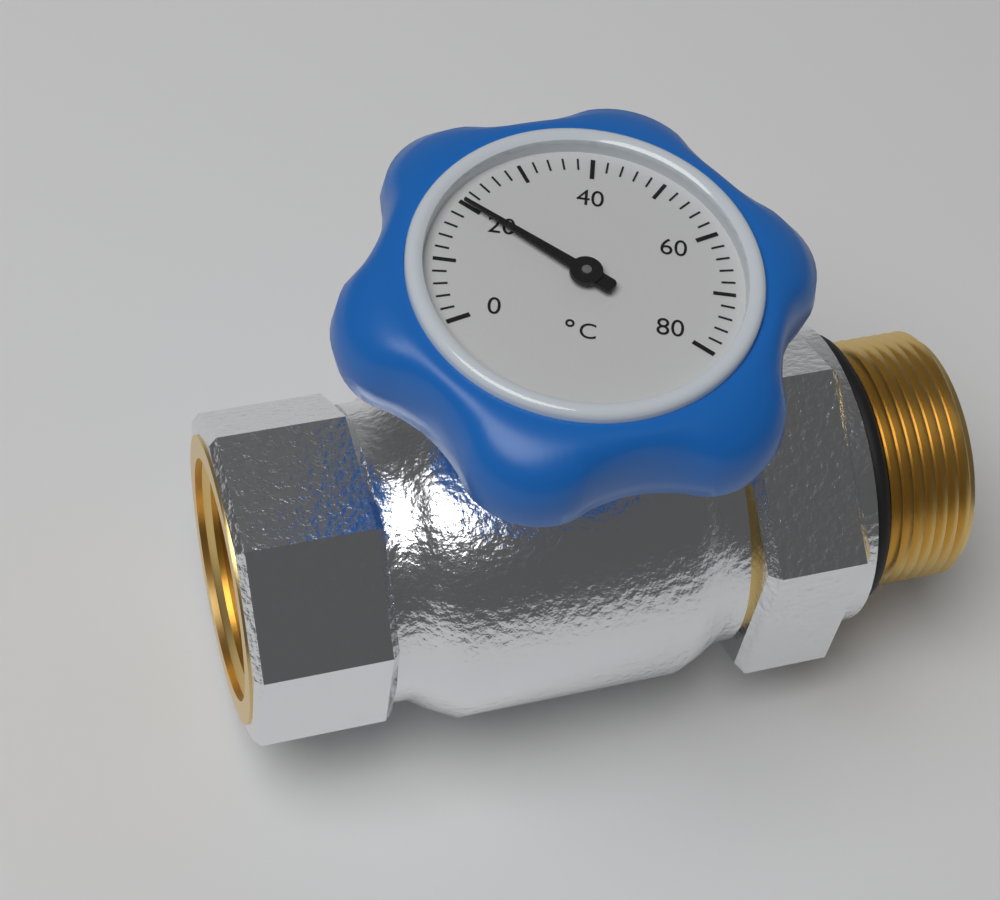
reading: 20 °C
